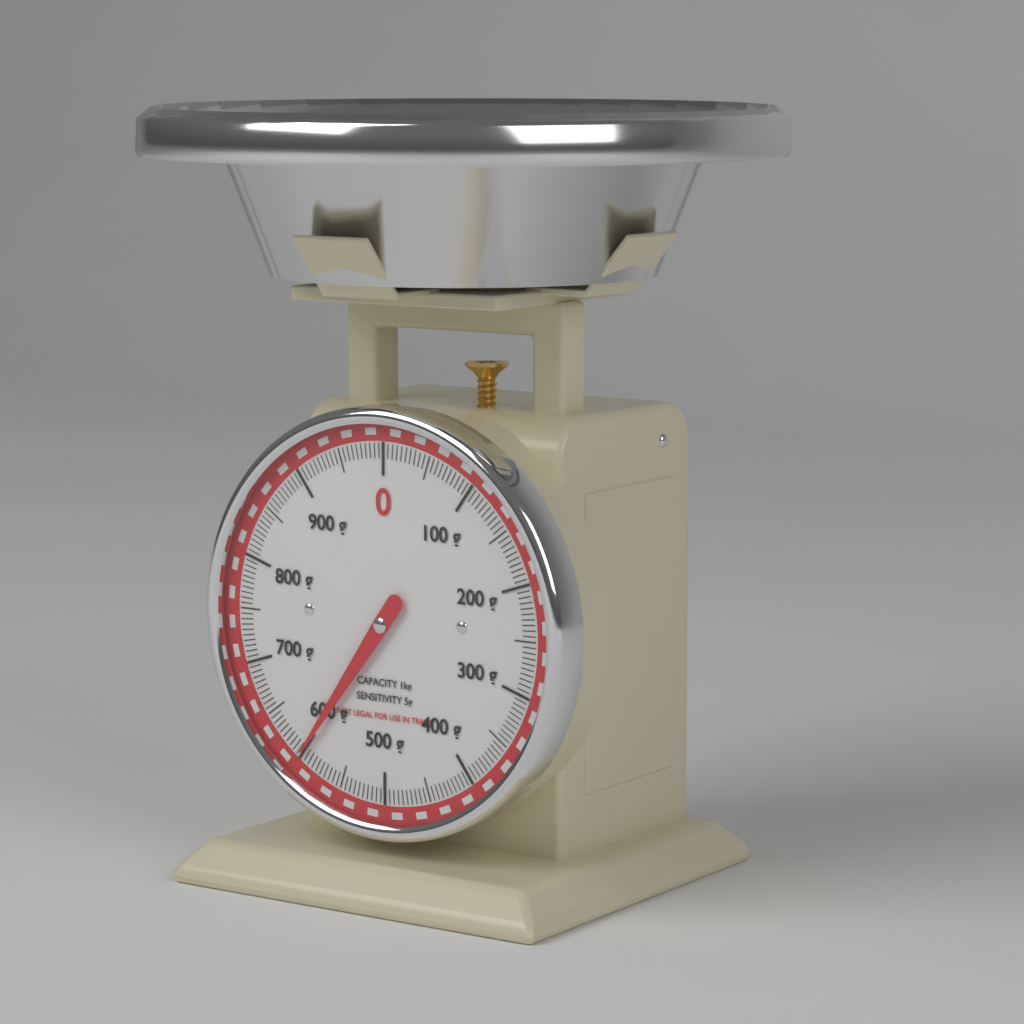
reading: 600 g
